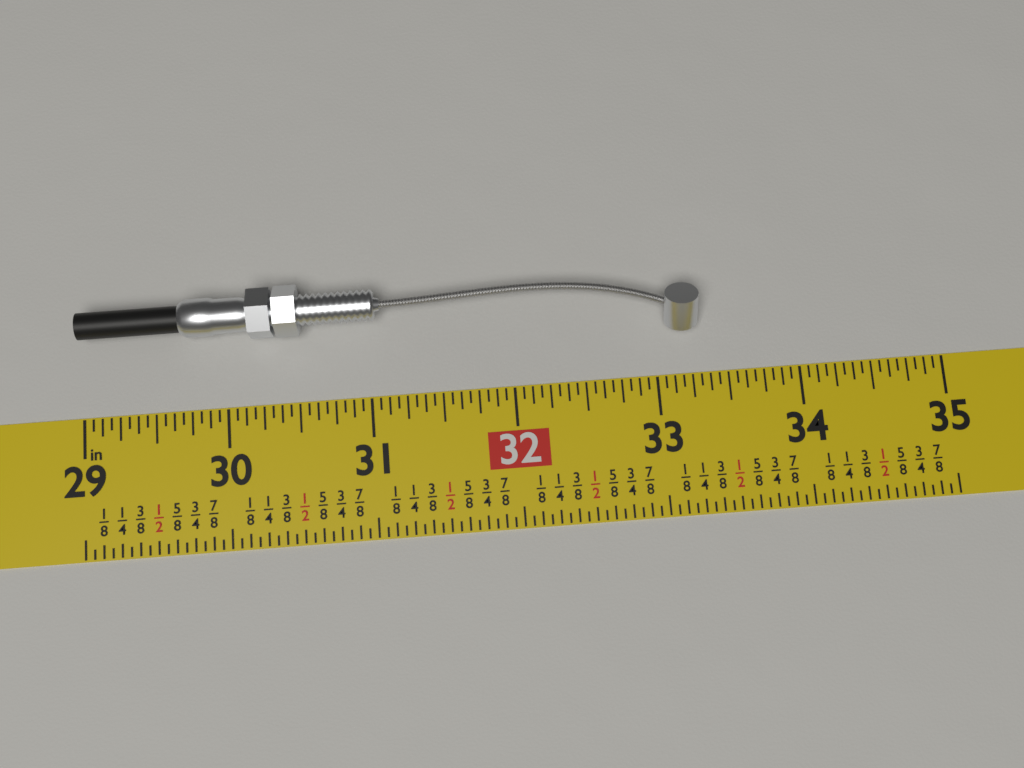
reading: 33.3125 in
